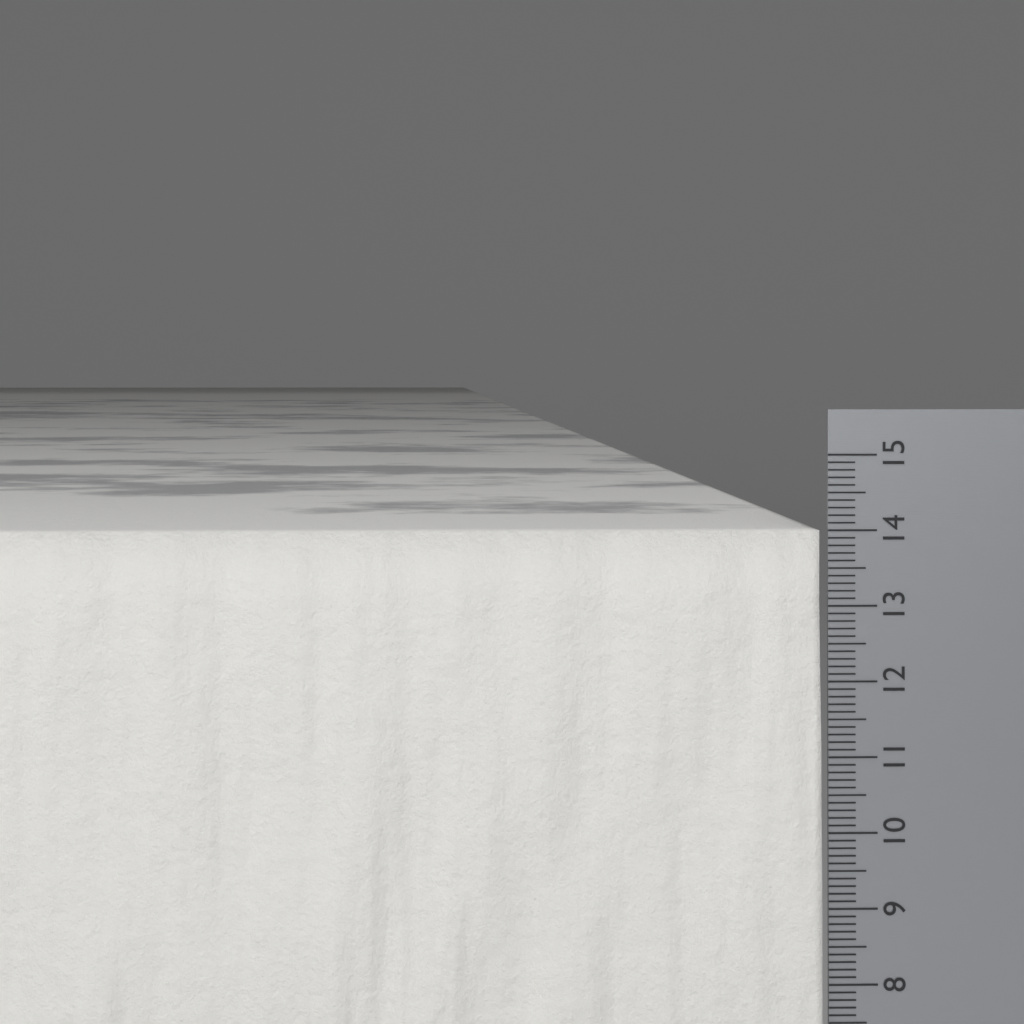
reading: 14.0 cm
